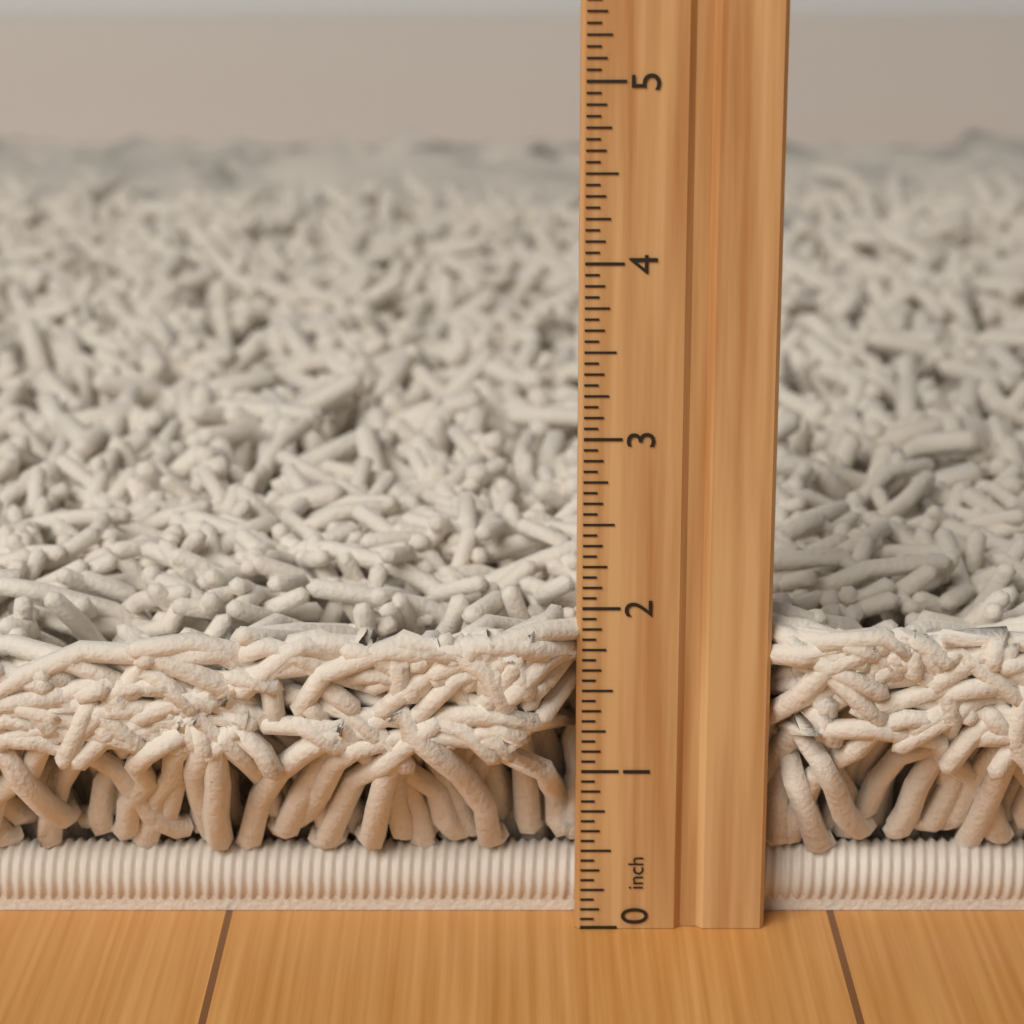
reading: 2.0000 in
